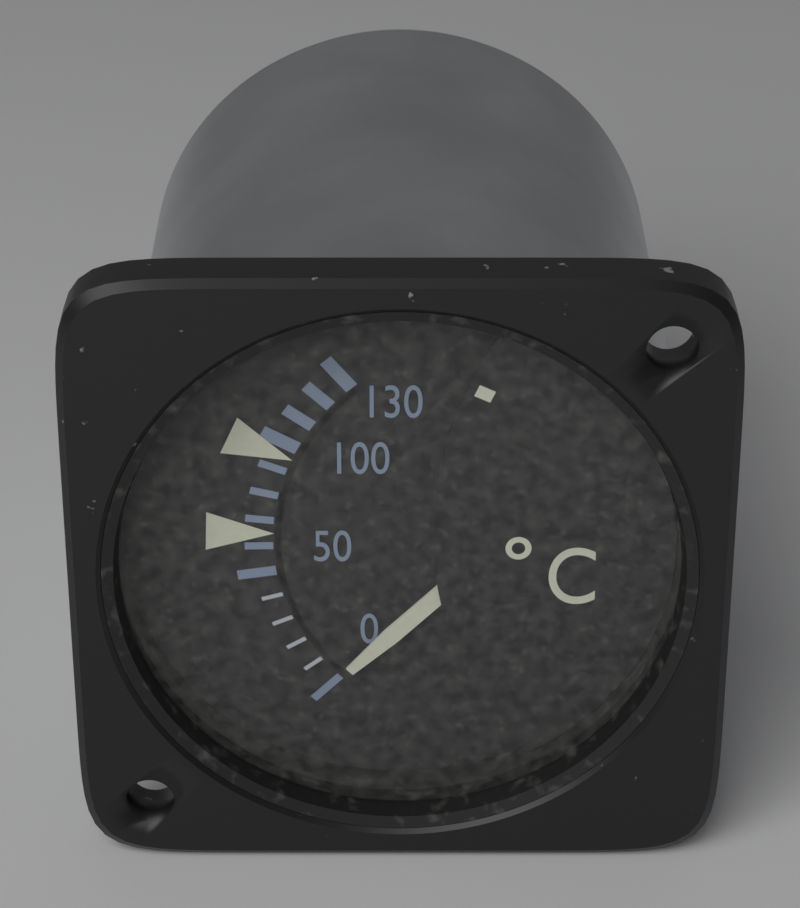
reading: 0 °C
